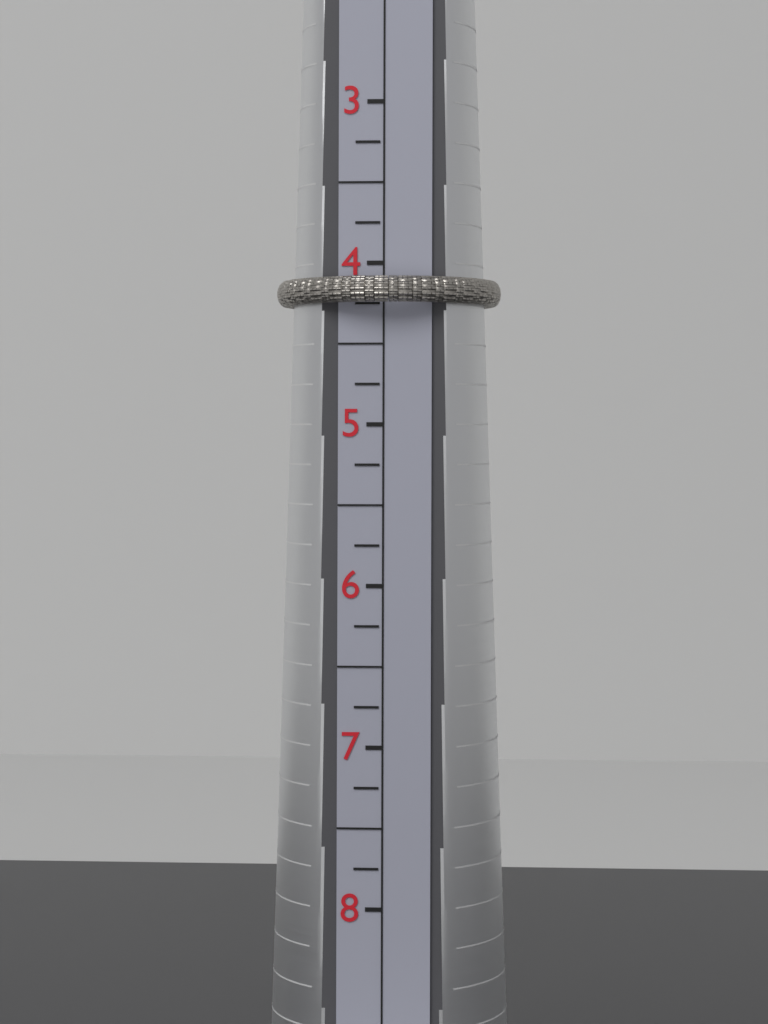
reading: 4.25 (no unit)
